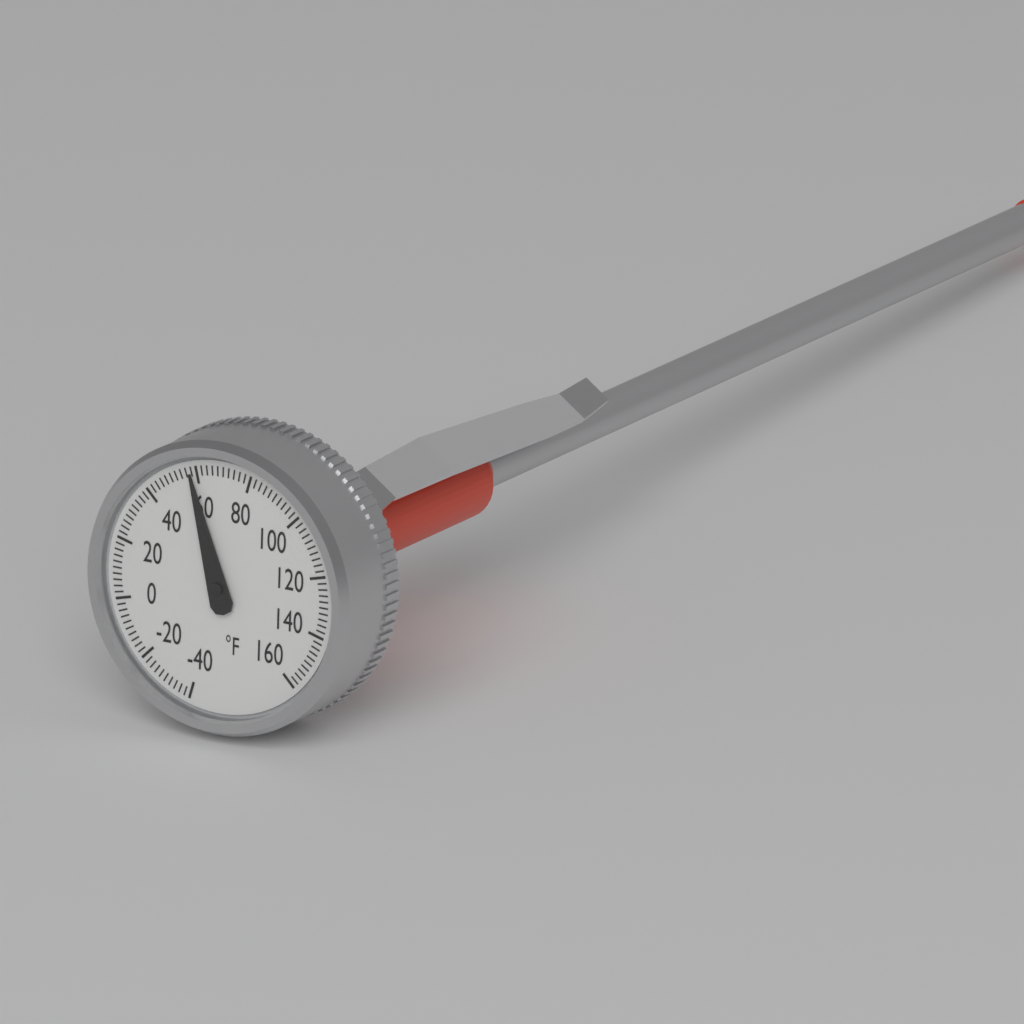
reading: 58 °F
